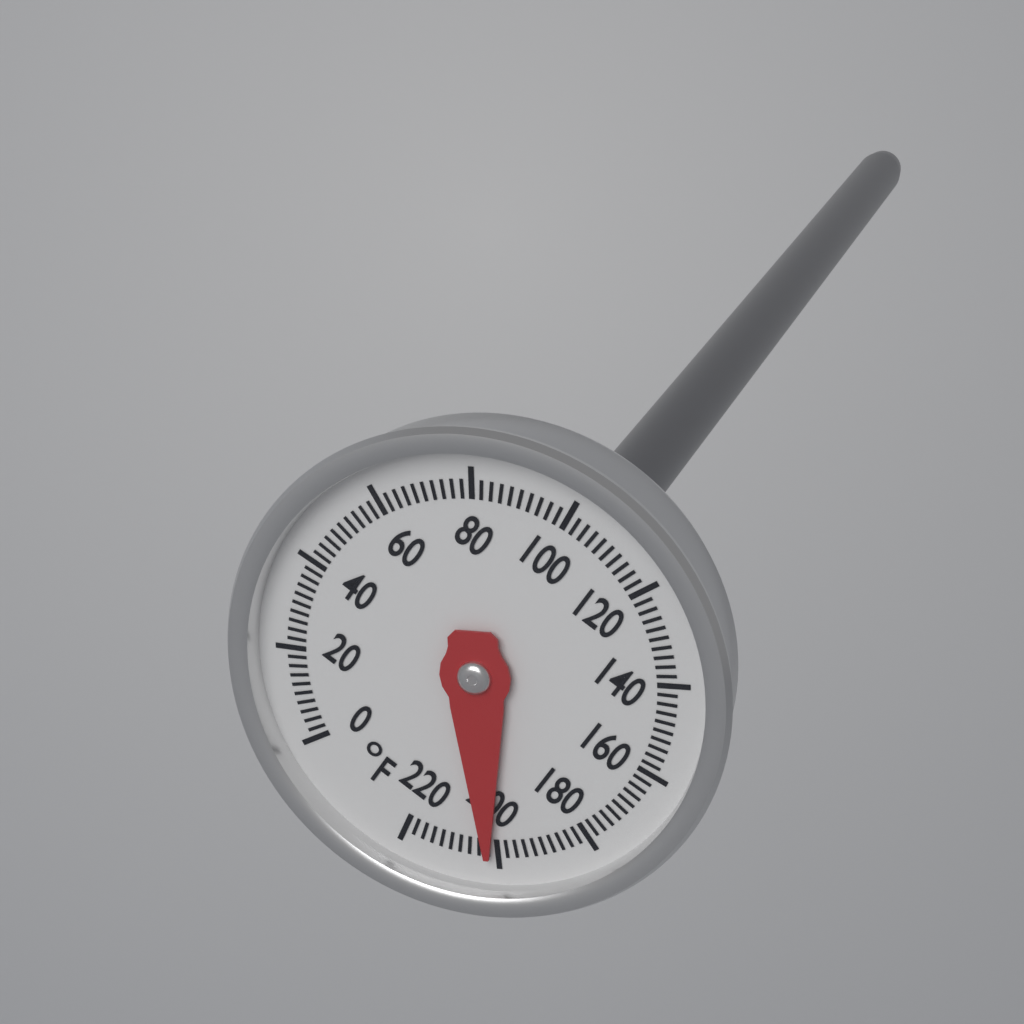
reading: 202 °F
